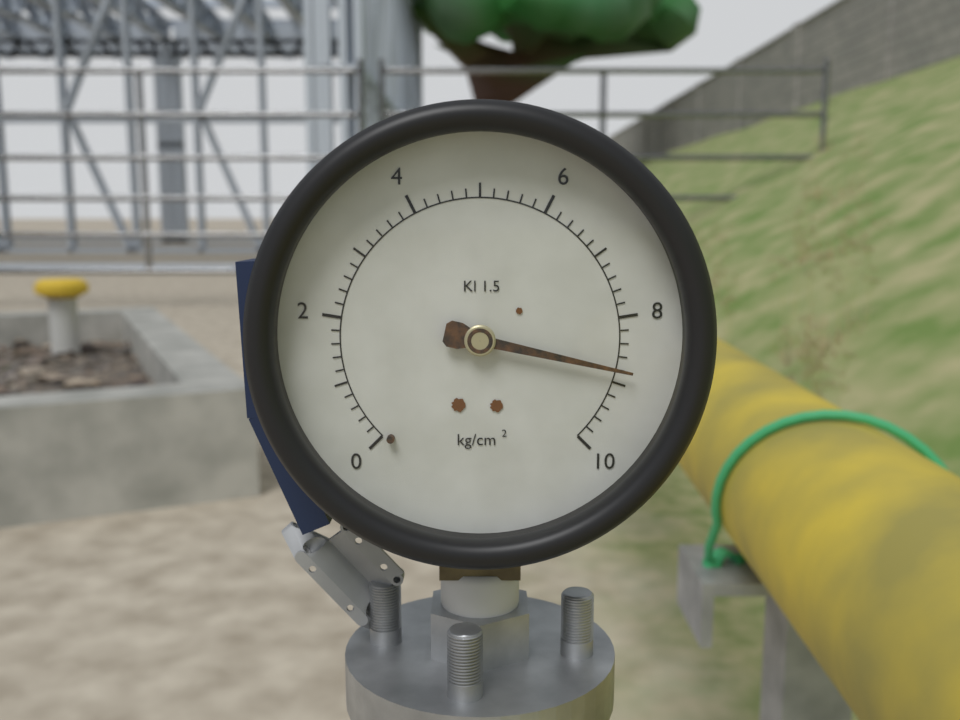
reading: 8.8 kg/cm²
